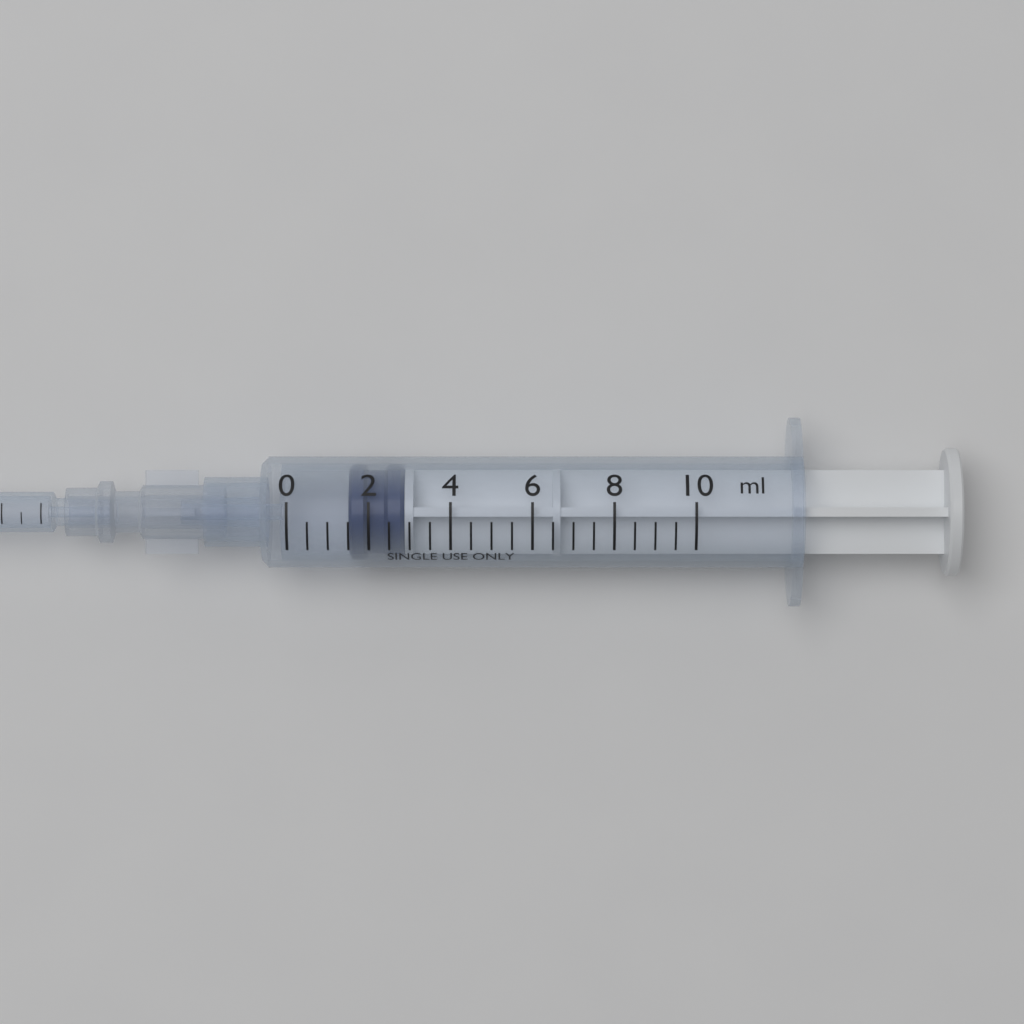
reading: 1.5 ml
